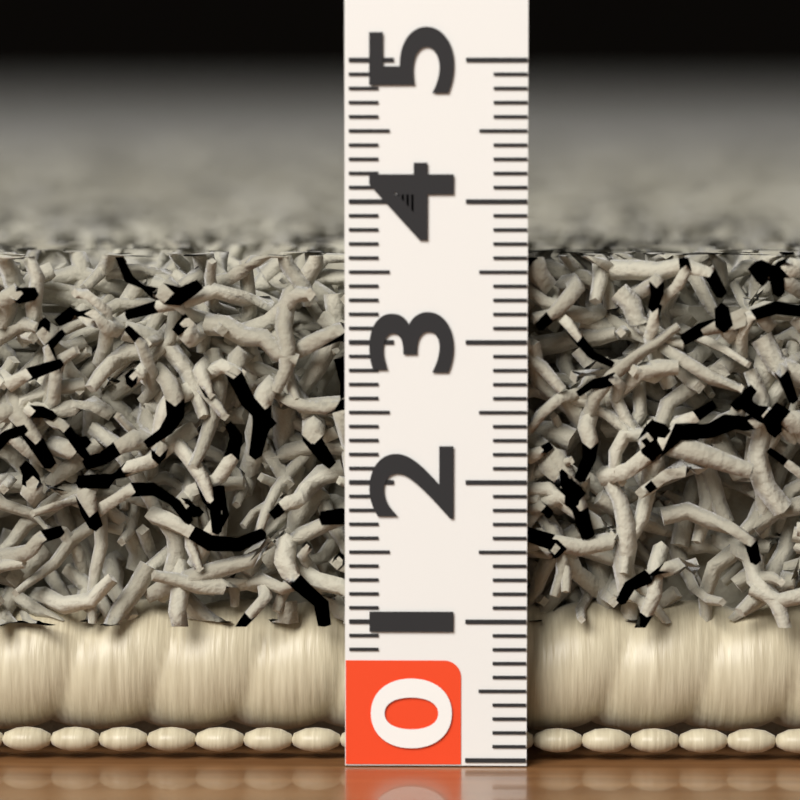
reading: 3.6 (no unit)
